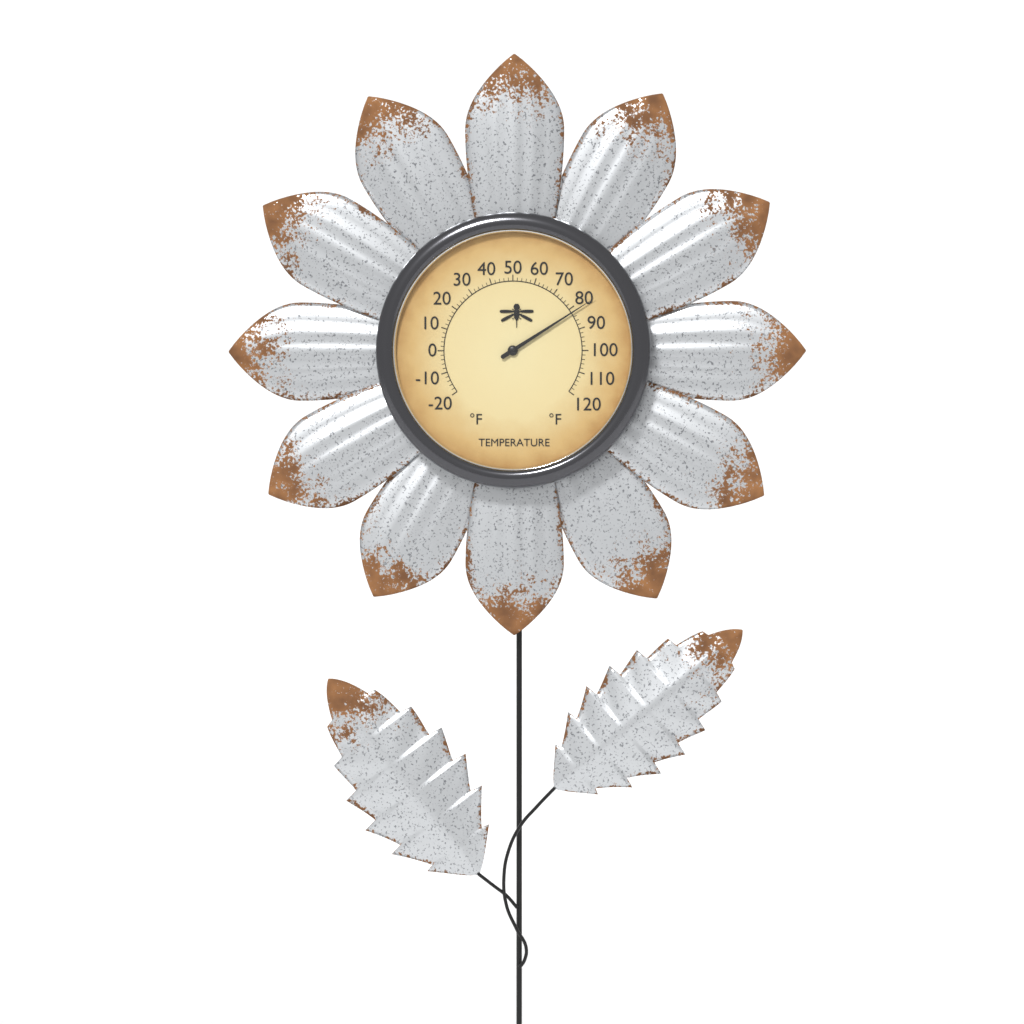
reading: 82 °F
